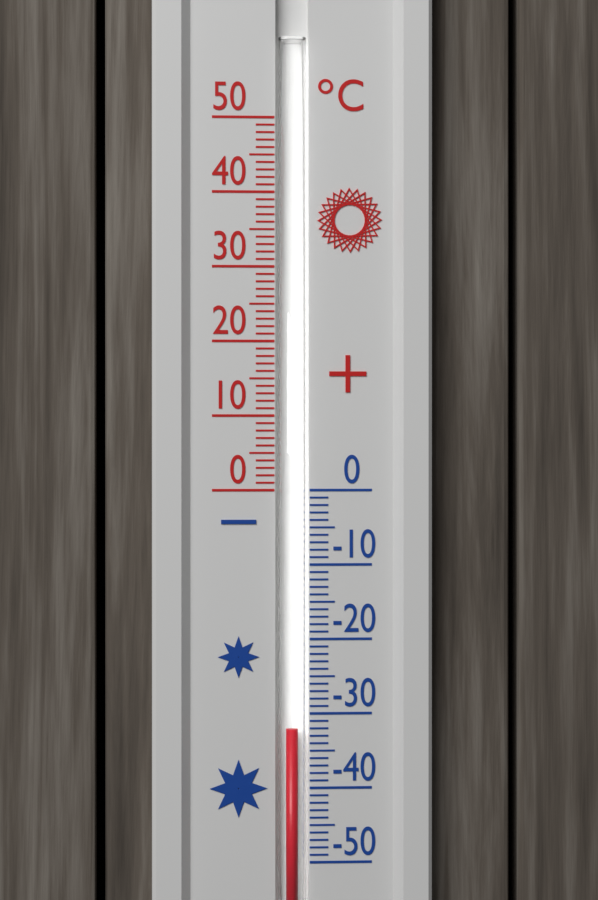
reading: -32 °C
